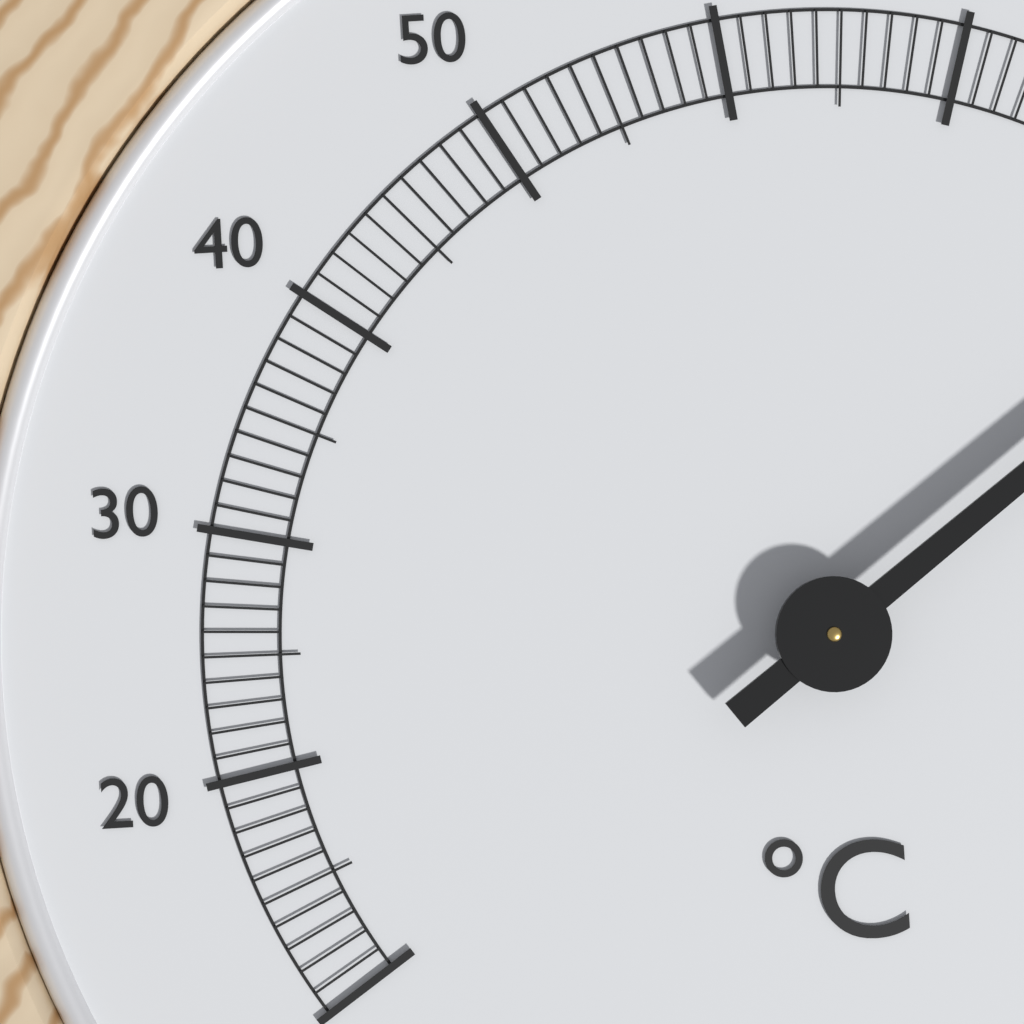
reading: 86 °C
